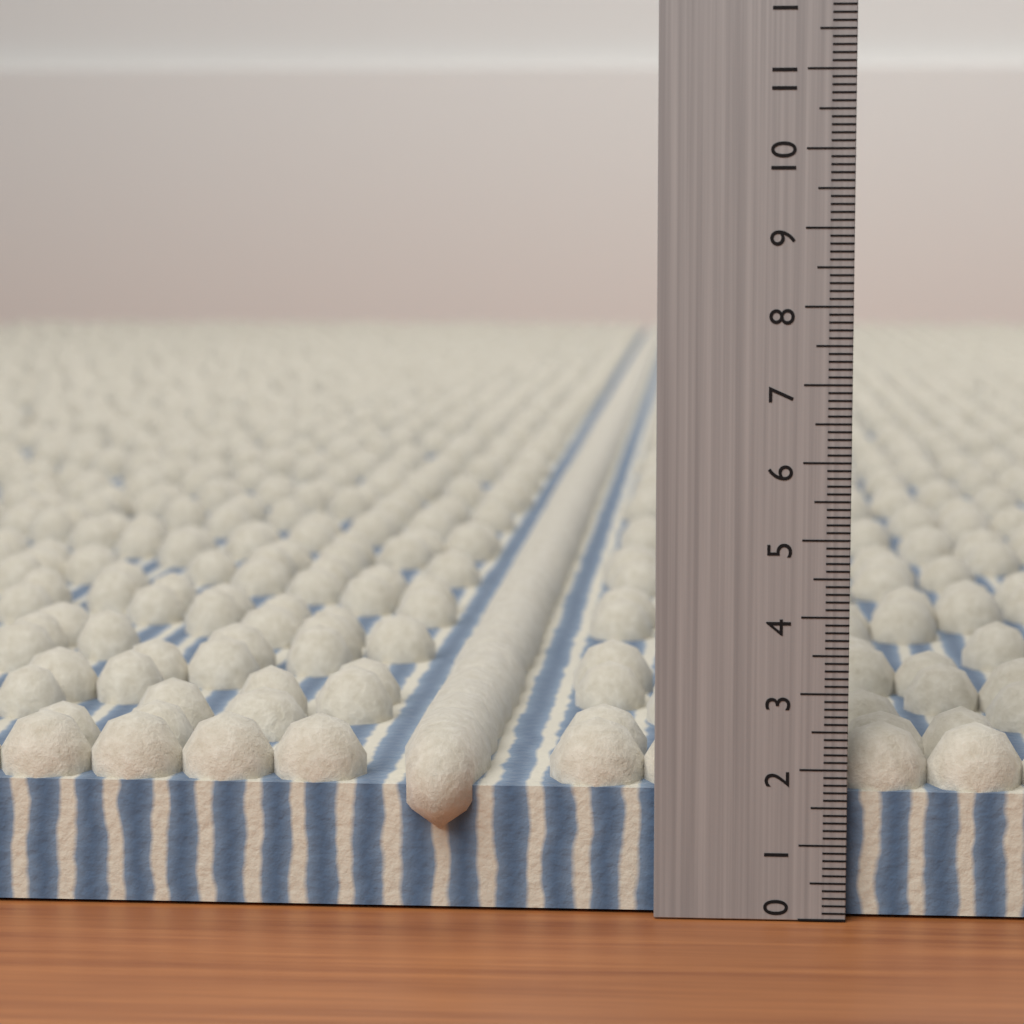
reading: 2.5 (no unit)
